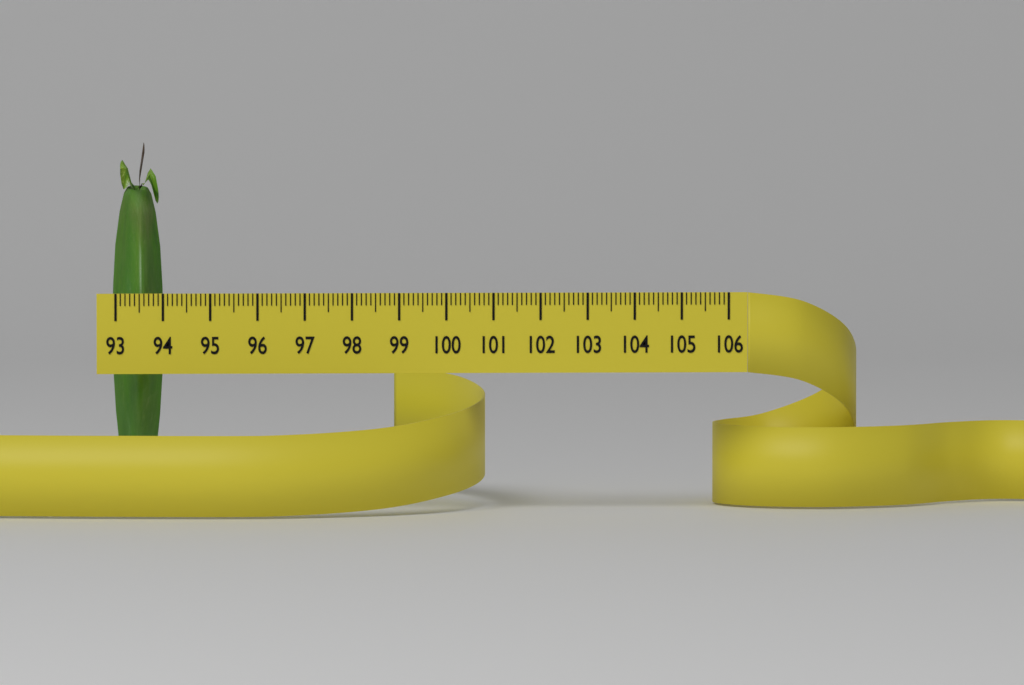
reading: 94.1 (no unit)
